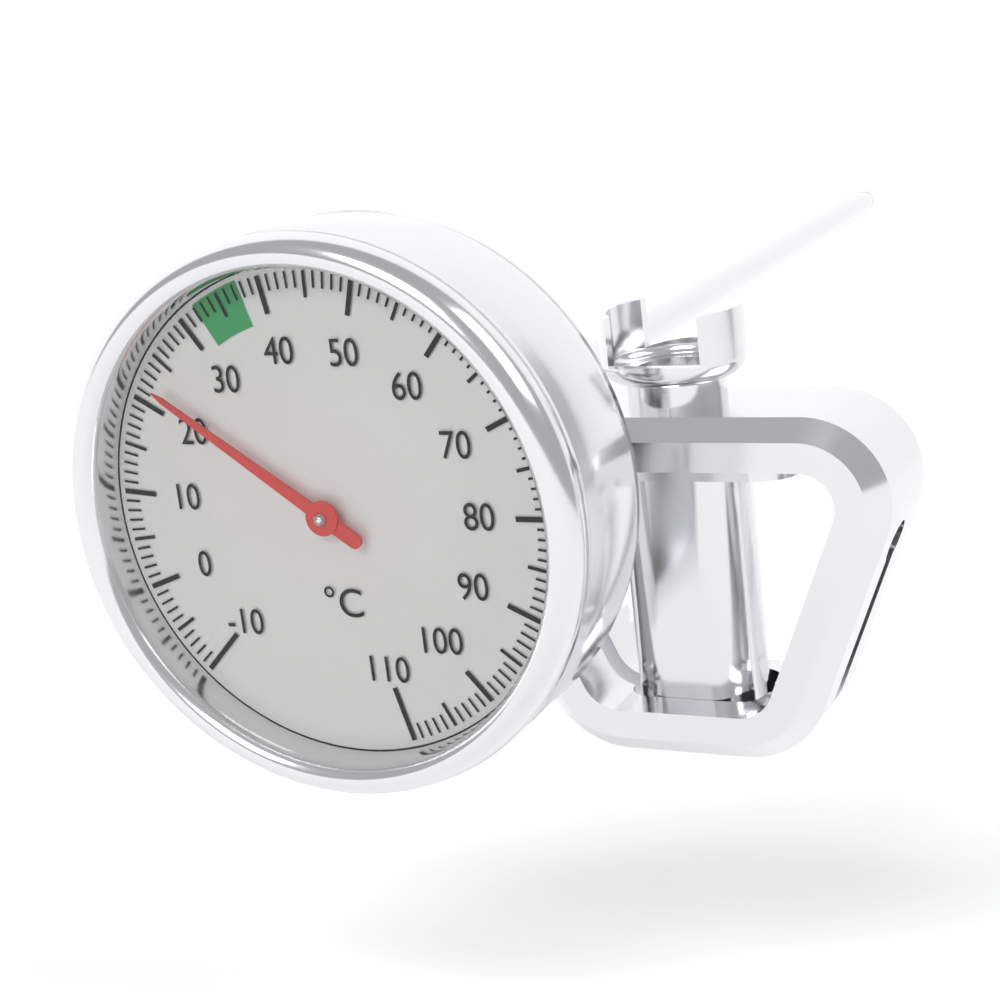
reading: 22 °C
